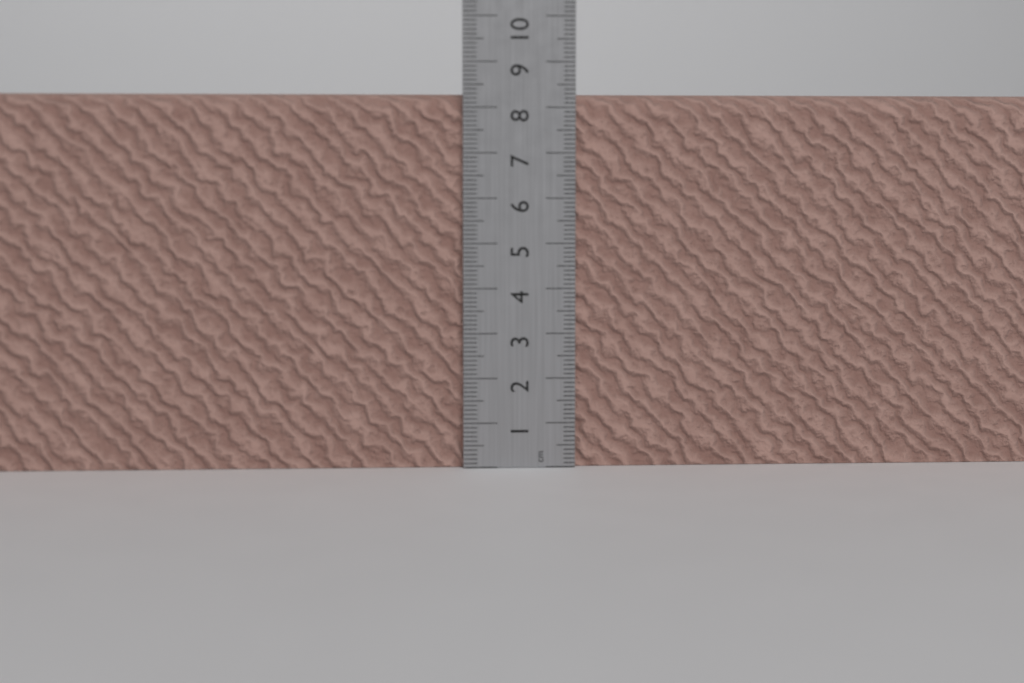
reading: 8.3 cm
